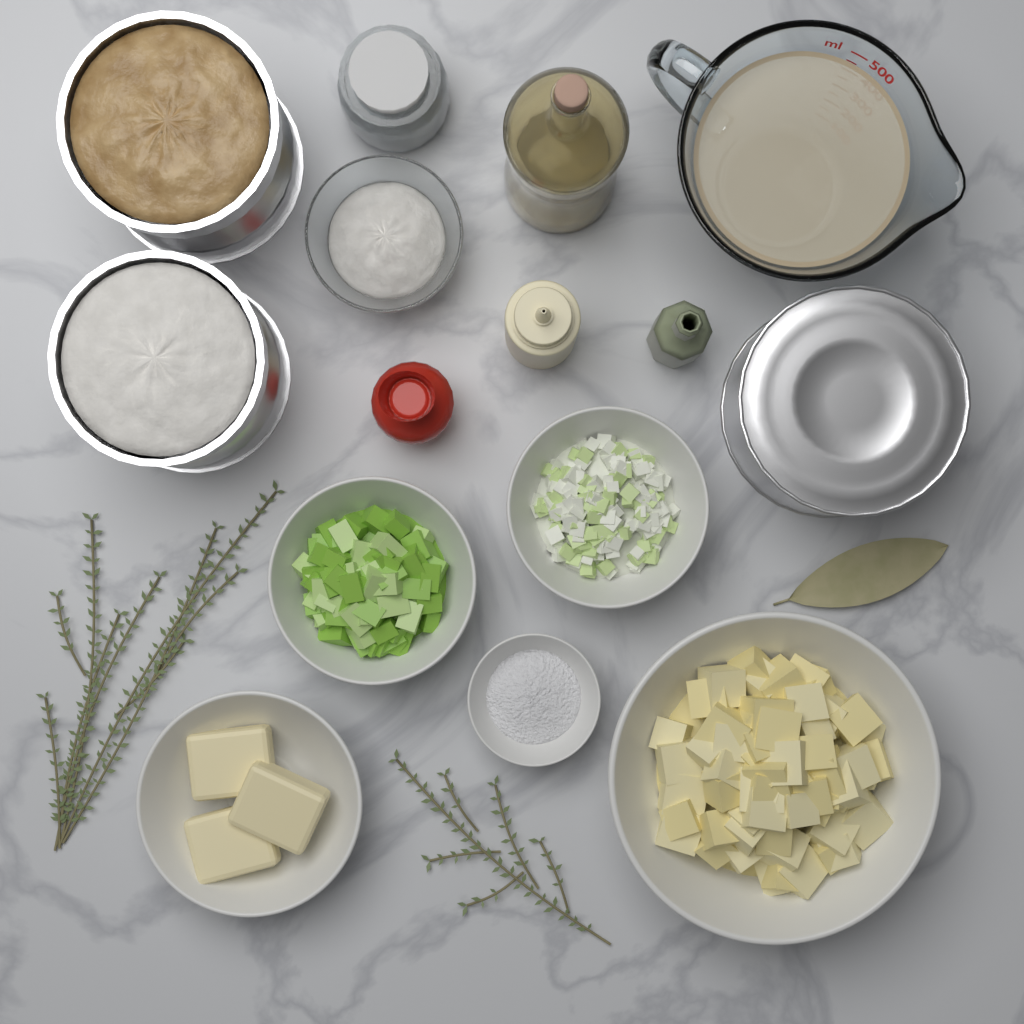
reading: 450 ml
